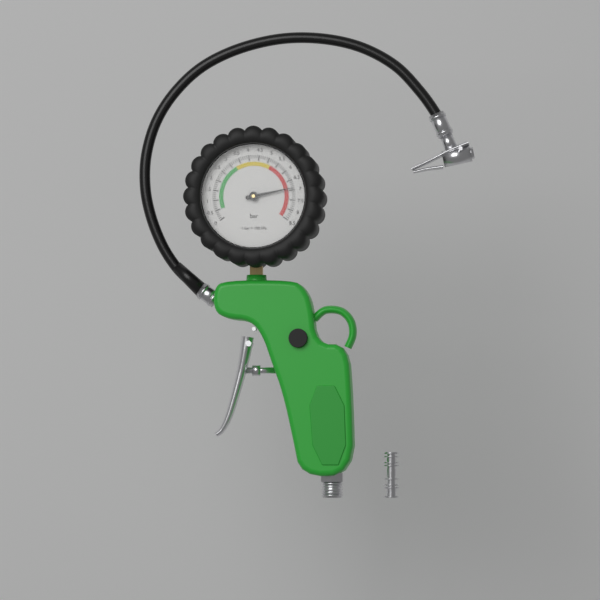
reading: 6.9 bar
